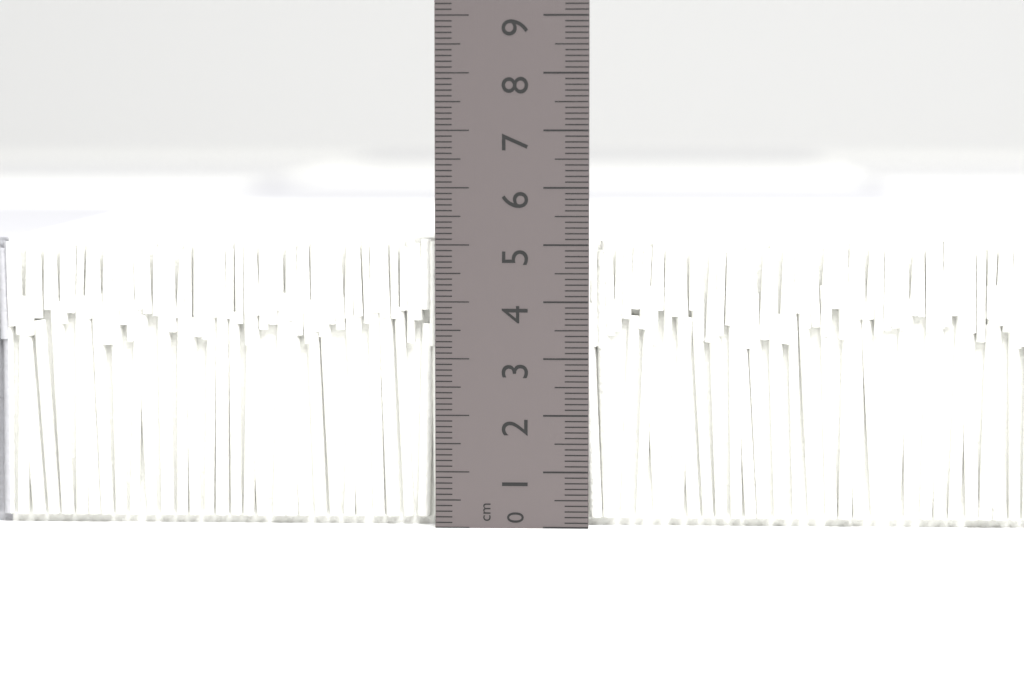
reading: 5.1 cm
